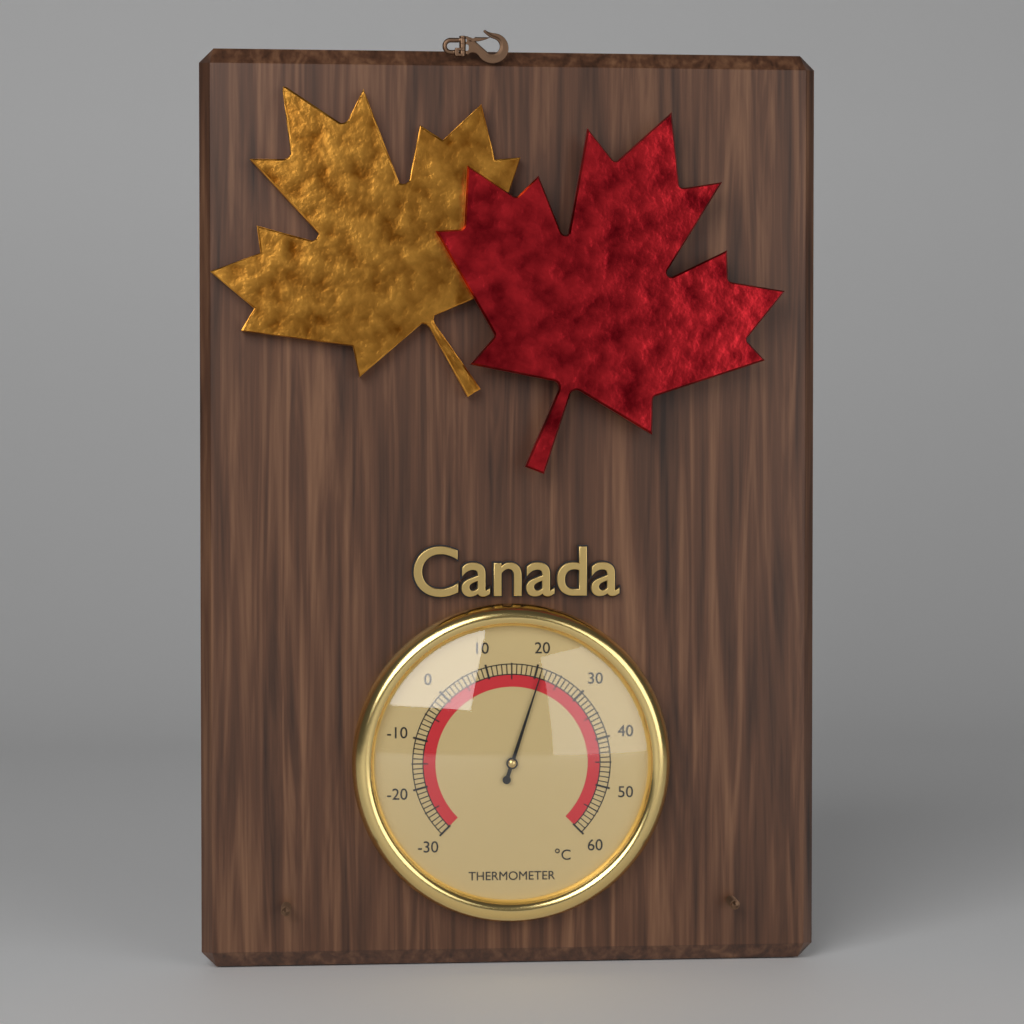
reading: 21 °C
